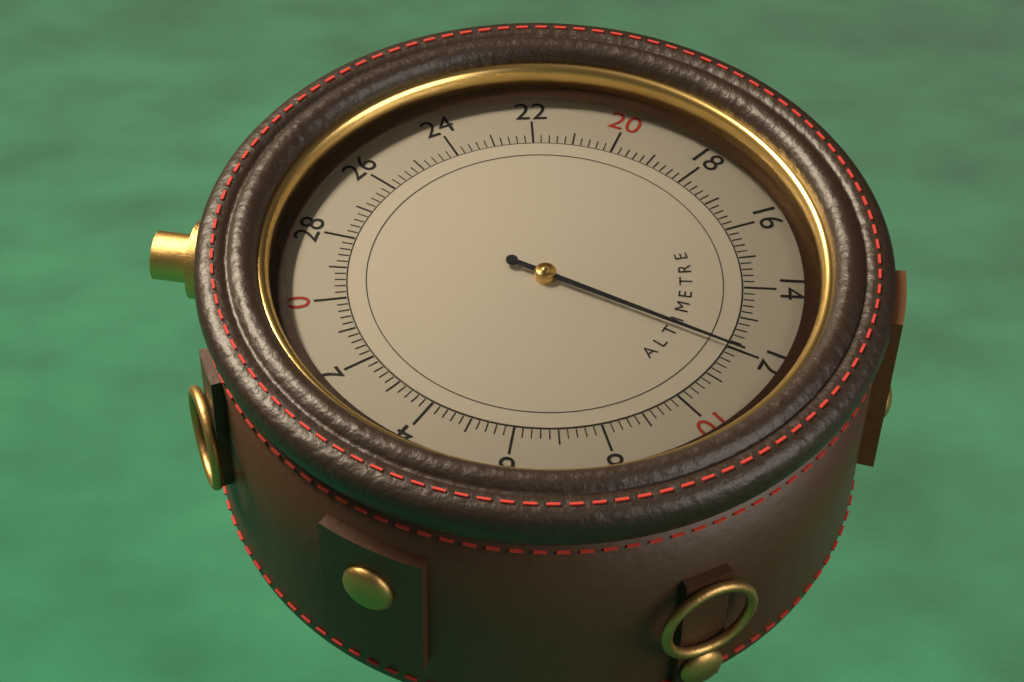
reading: 12.0 (no unit)
